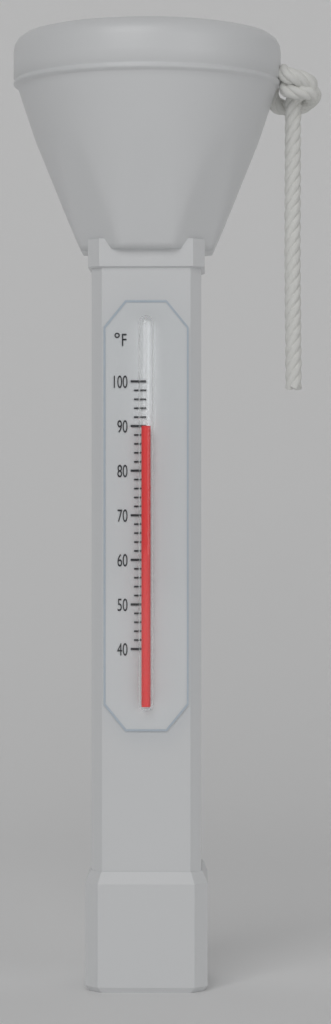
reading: 90 °F
